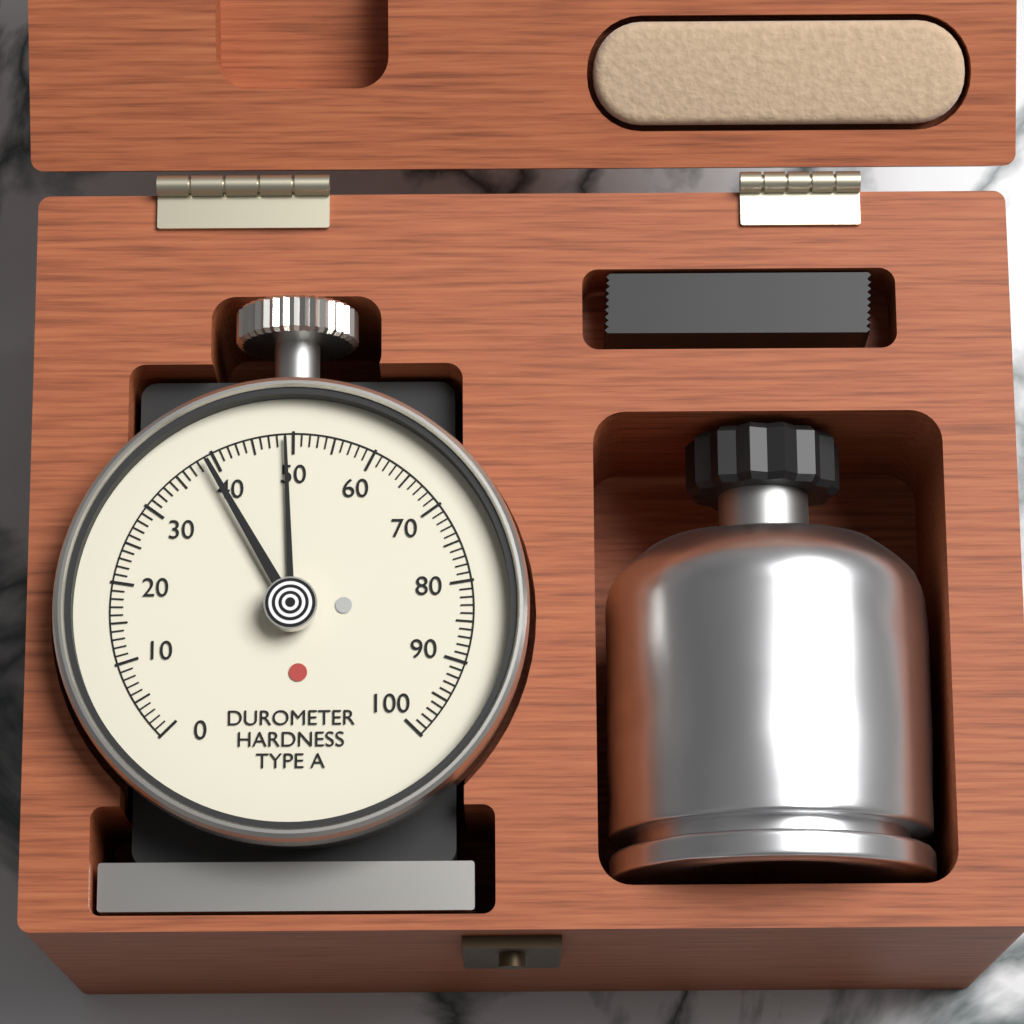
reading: 49 Shore A
